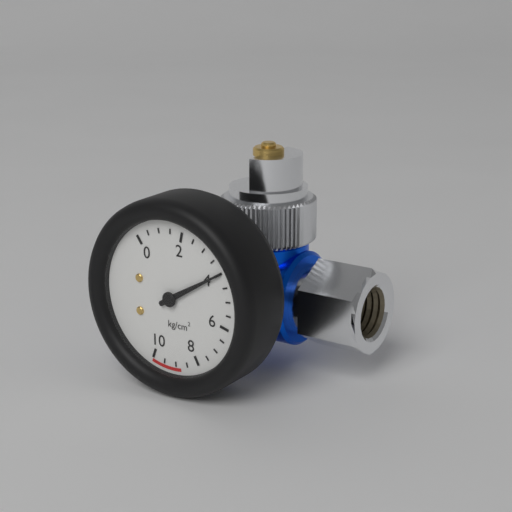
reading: 4.0 kg/cm²
